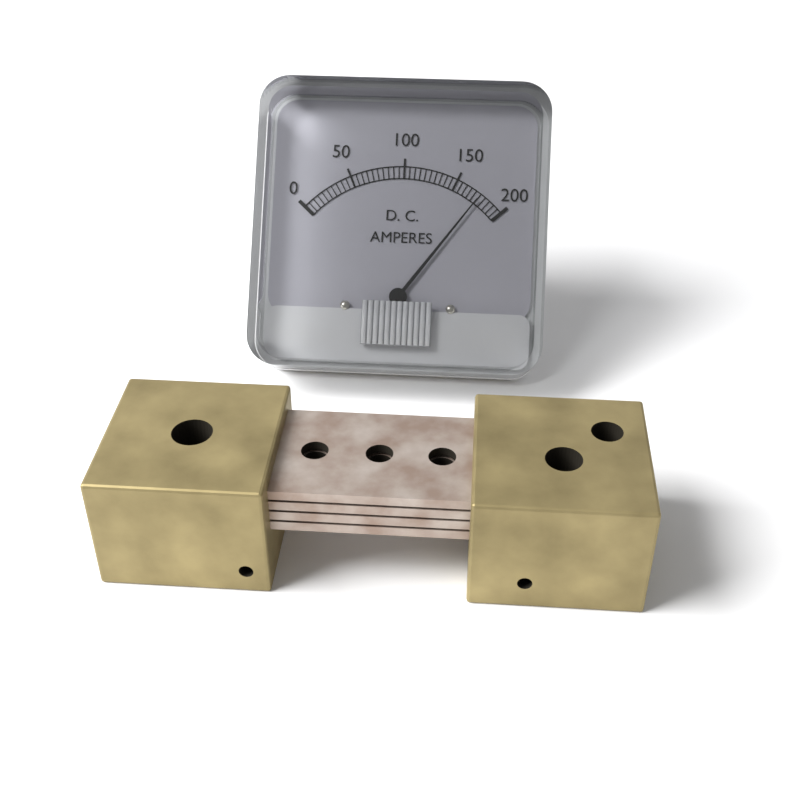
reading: 175 A
